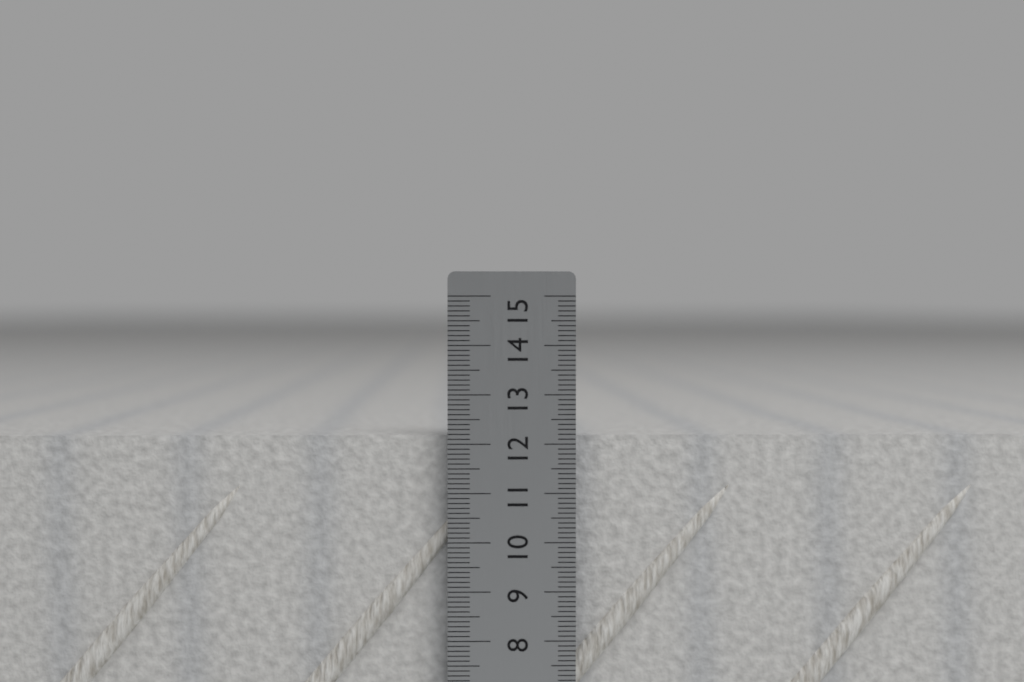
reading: 12.2 cm
